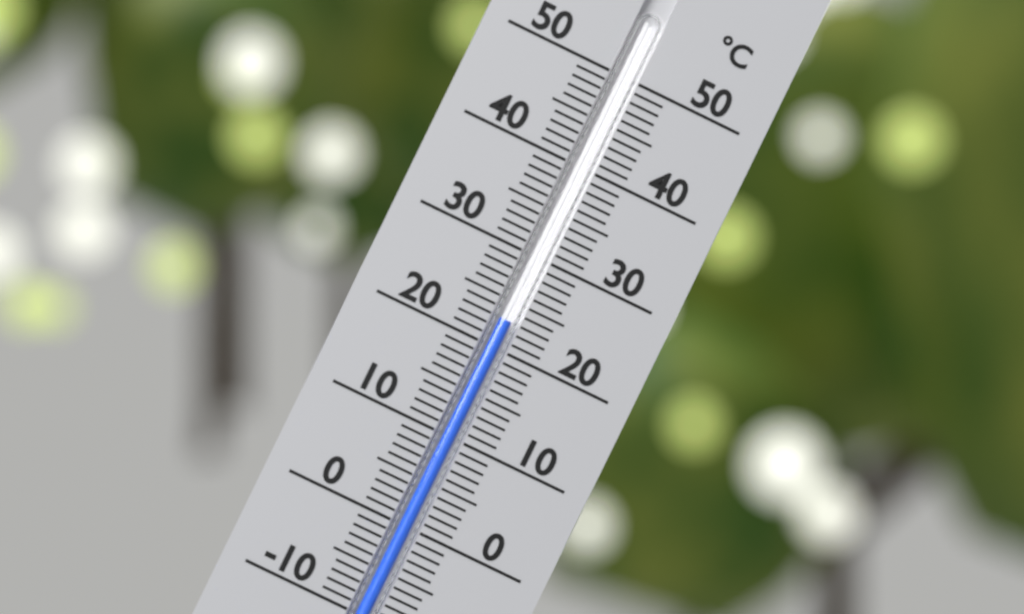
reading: 23 °C
